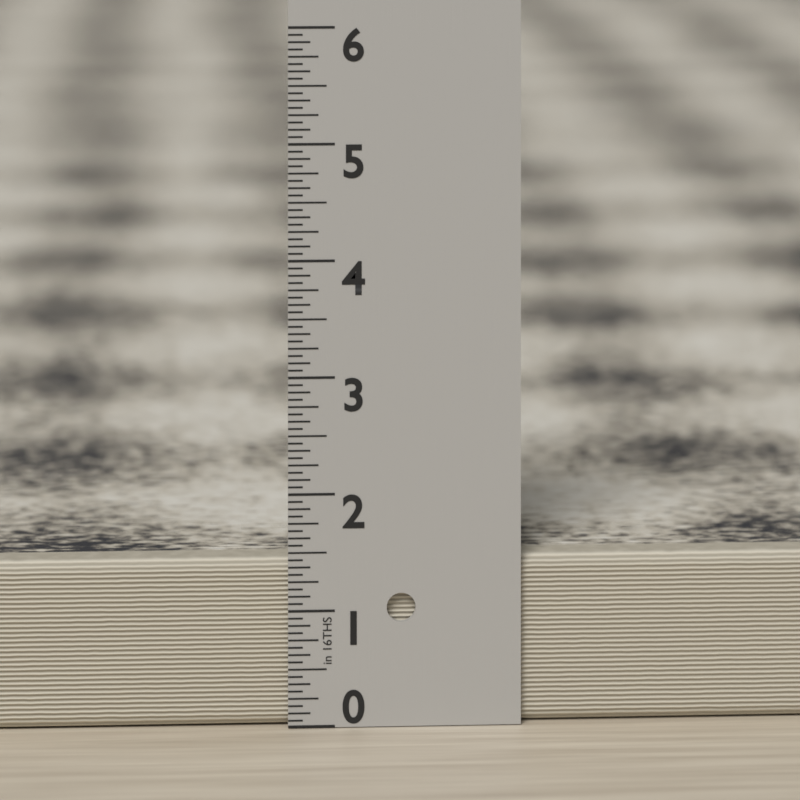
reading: 1.4375 in
